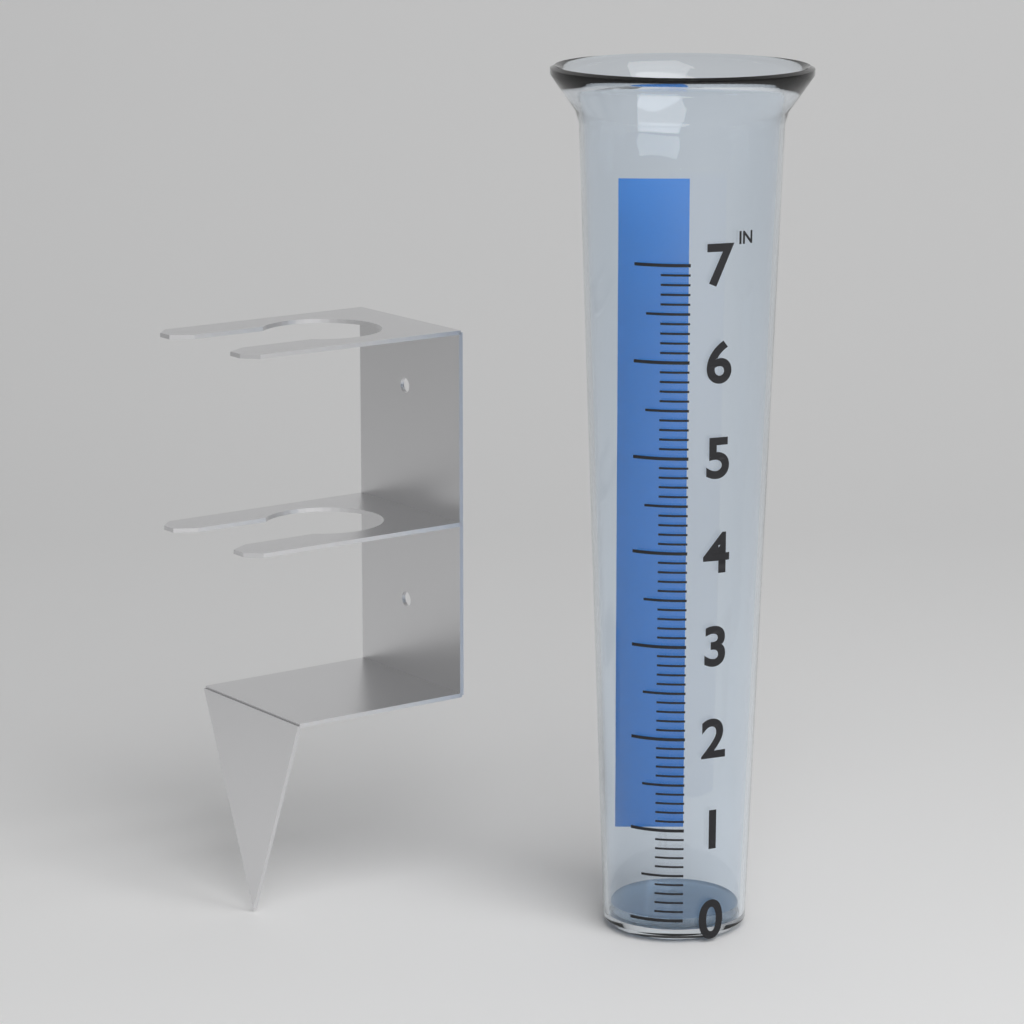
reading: 0.0 in
